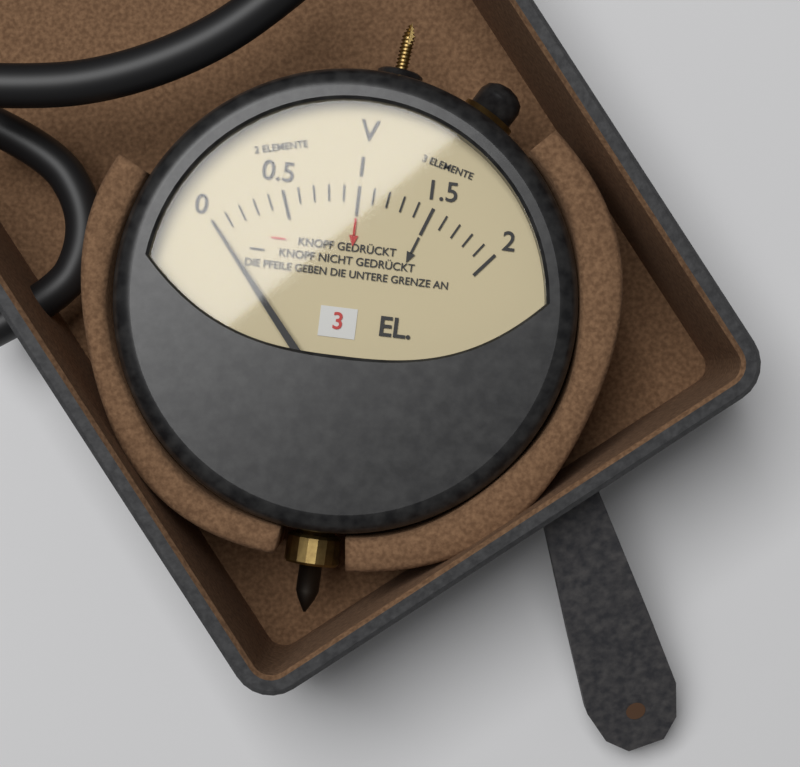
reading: 0.0 V
